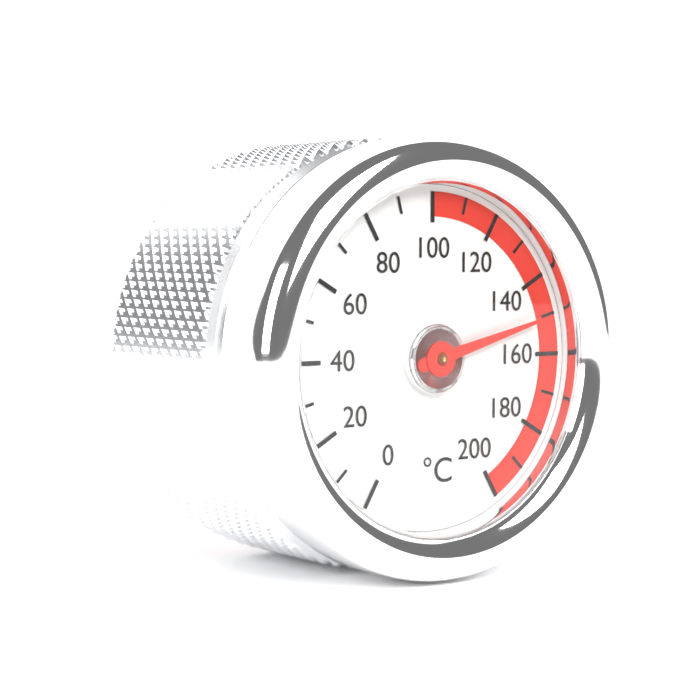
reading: 150 °C
